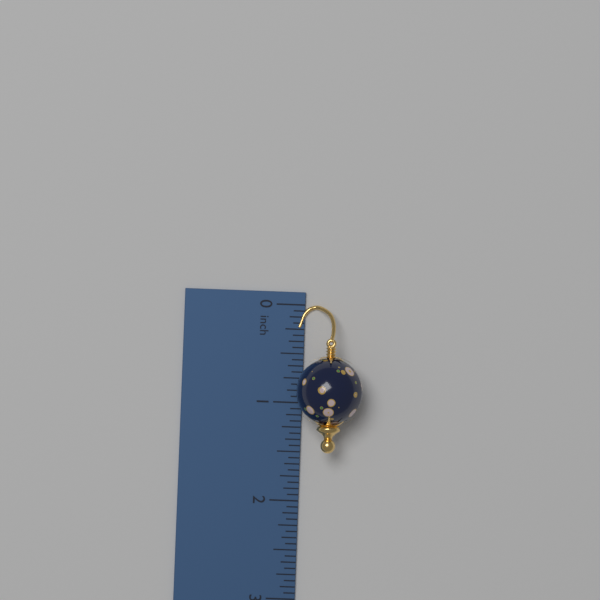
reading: 1.5000 inch
